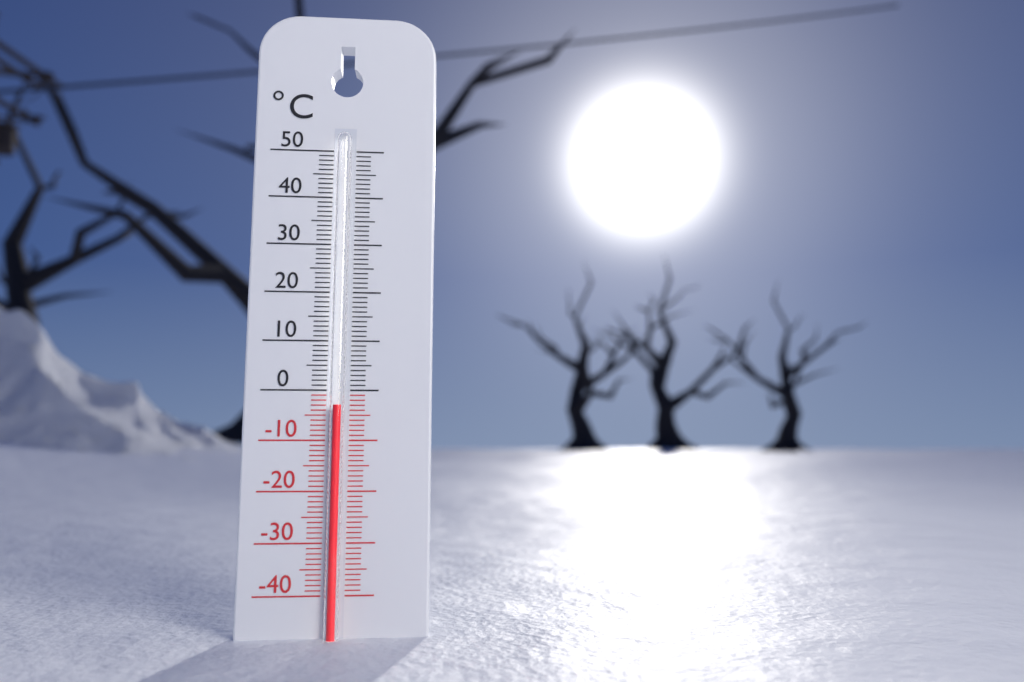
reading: -3 °C
